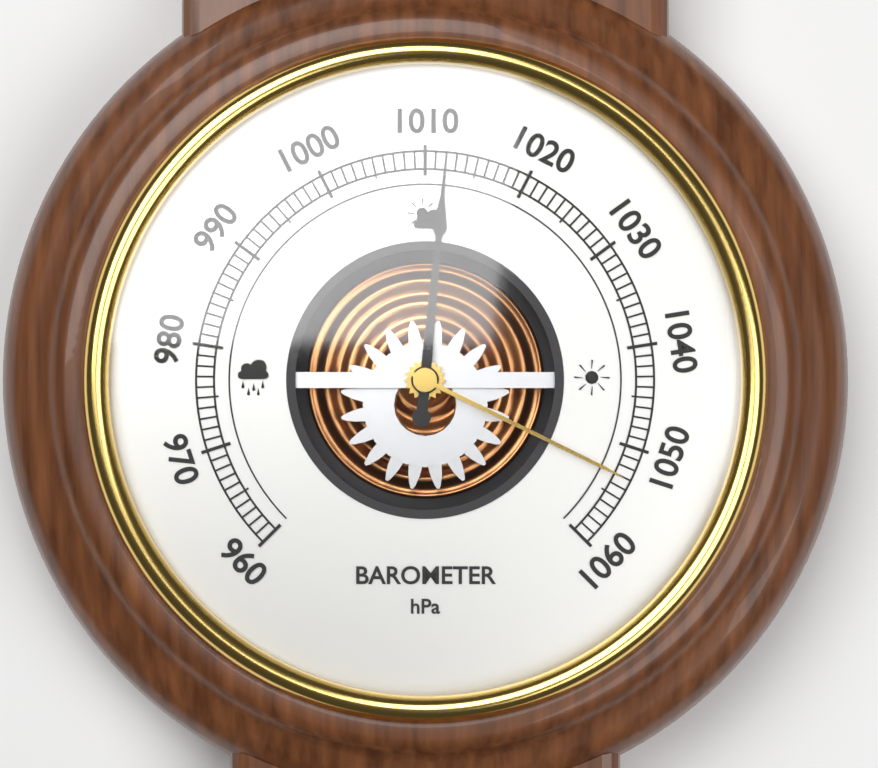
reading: 1012 hPa
